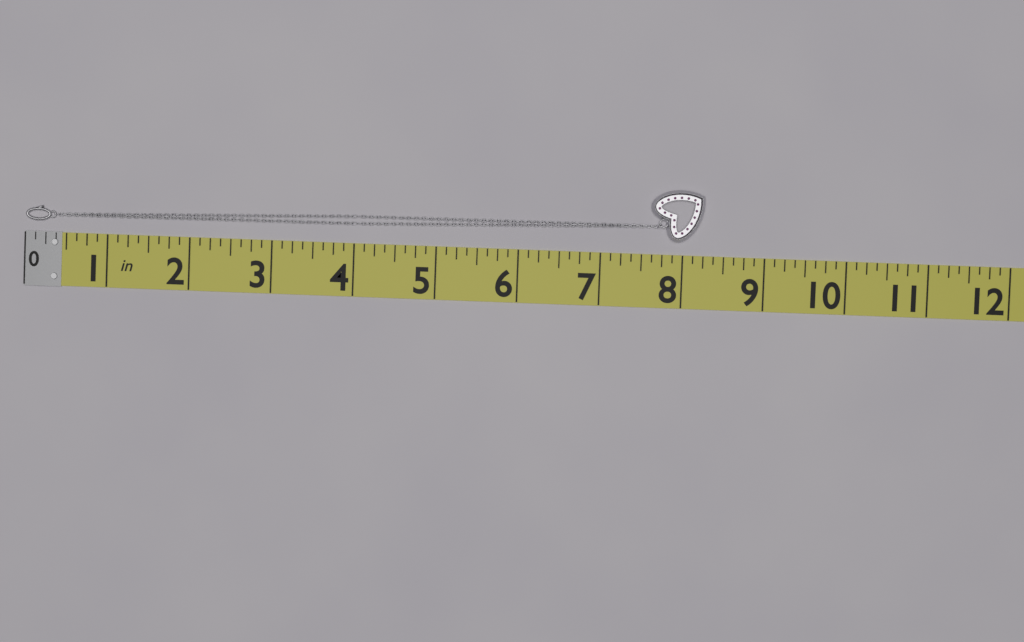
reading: 8.250 in
